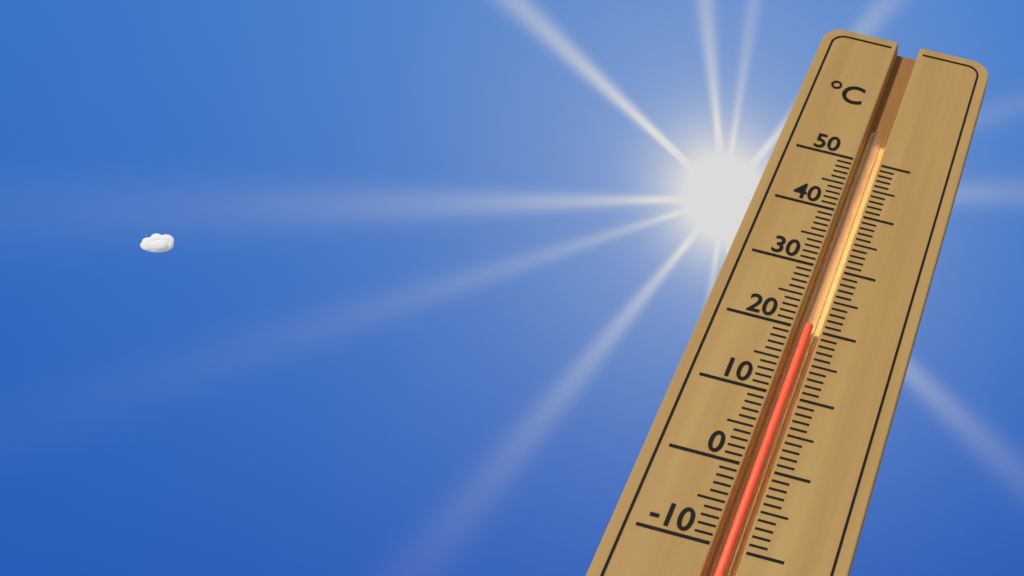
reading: 21 °C
